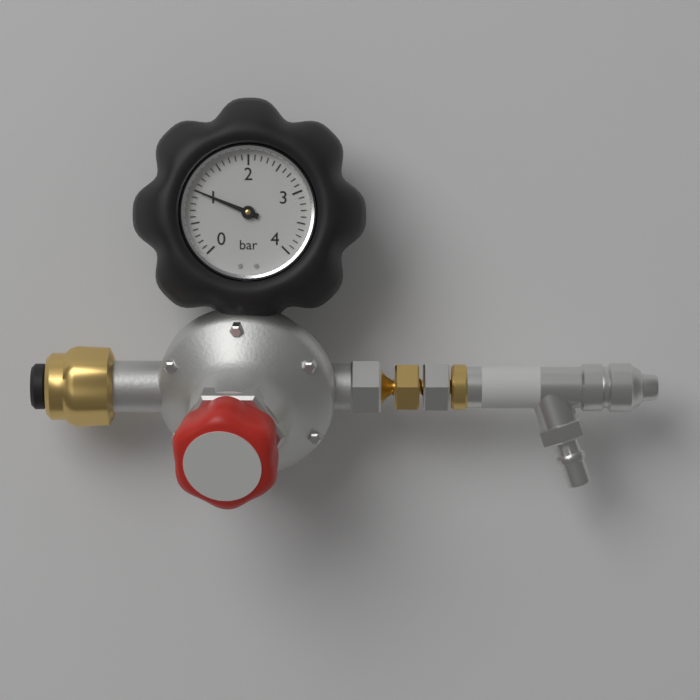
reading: 1.0 bar
